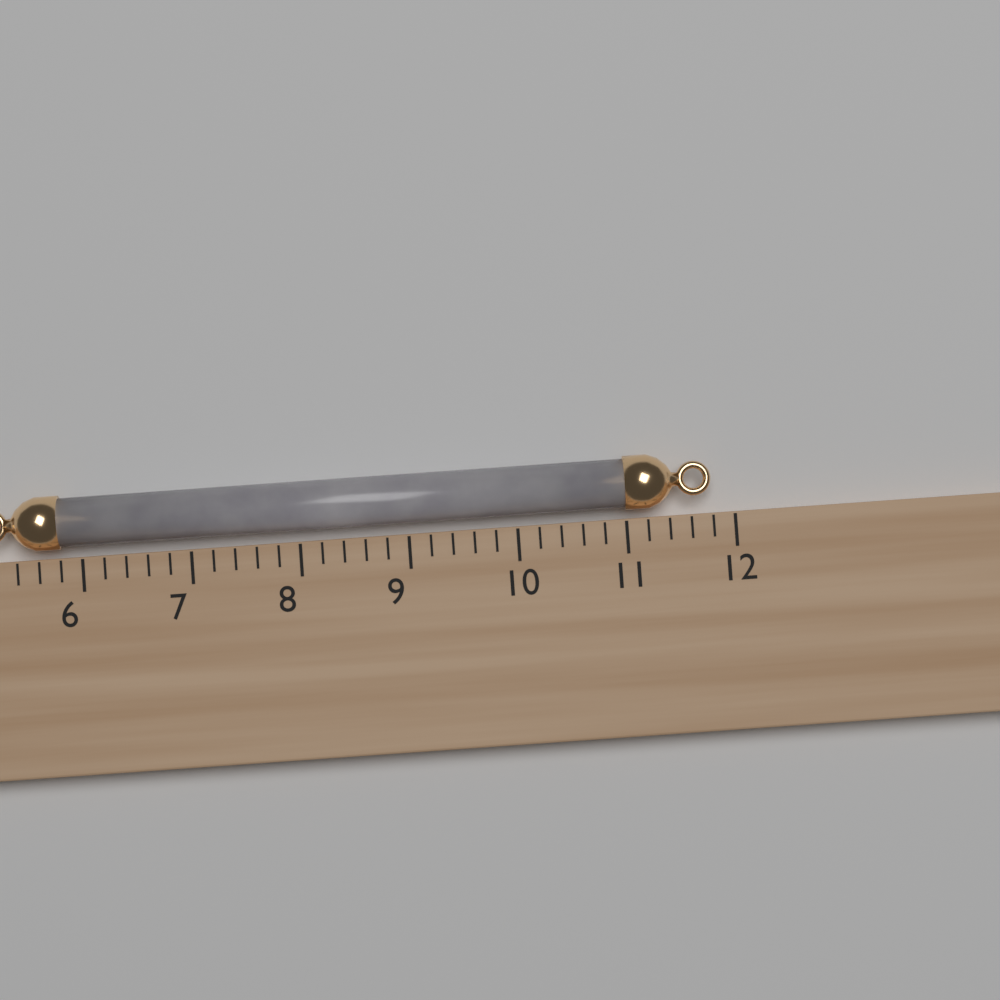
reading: 11.8 (no unit)
